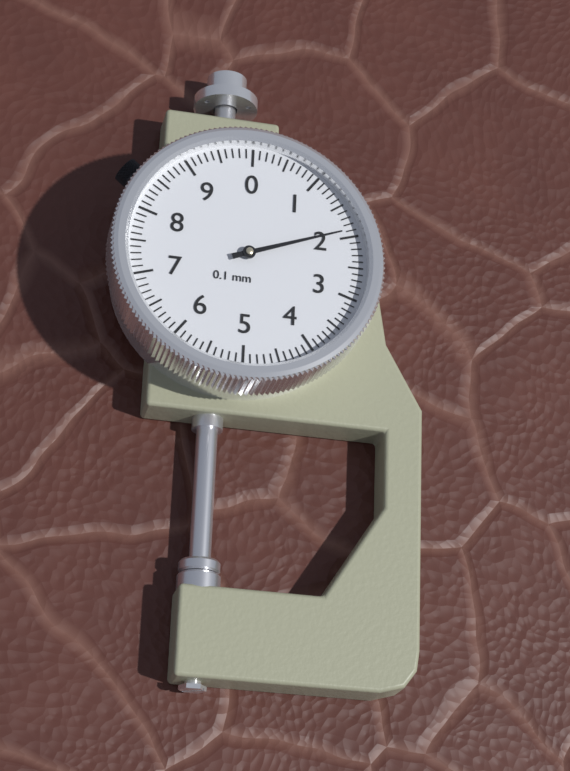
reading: 1.9 mm
